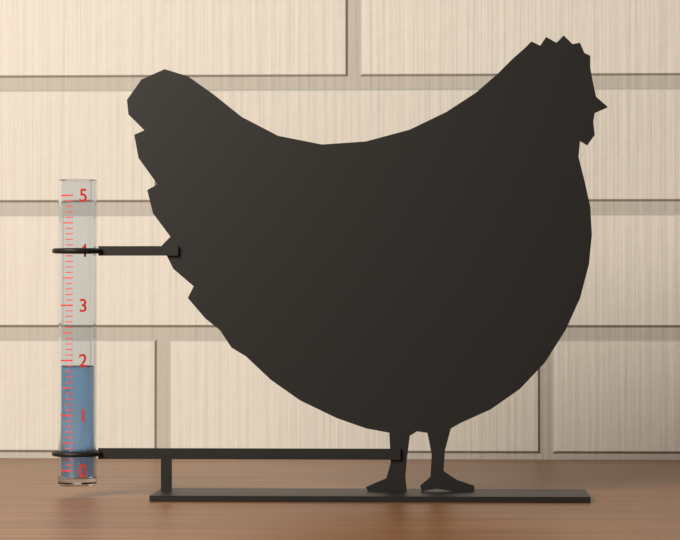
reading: 1.9 (no unit)
